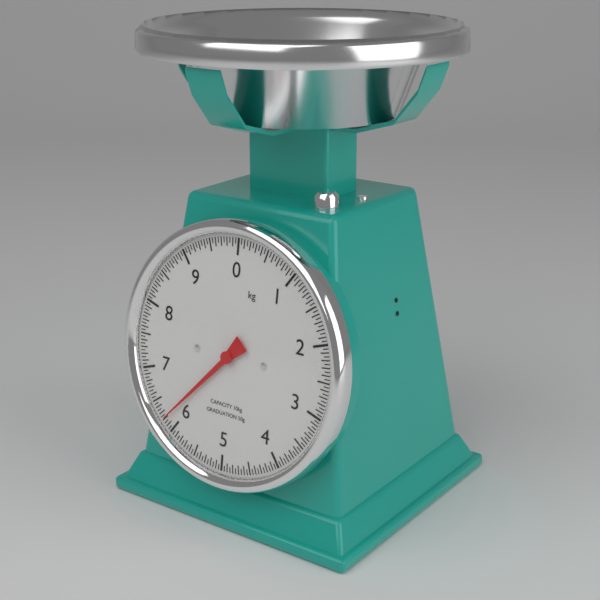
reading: 6.20 kg
